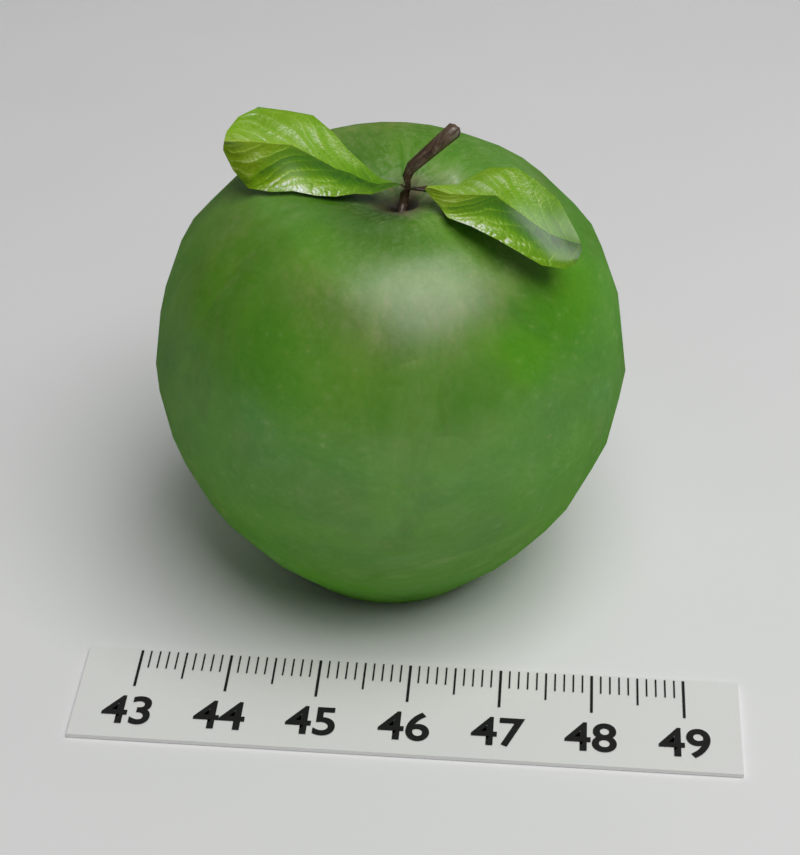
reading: 48.2 (no unit)
